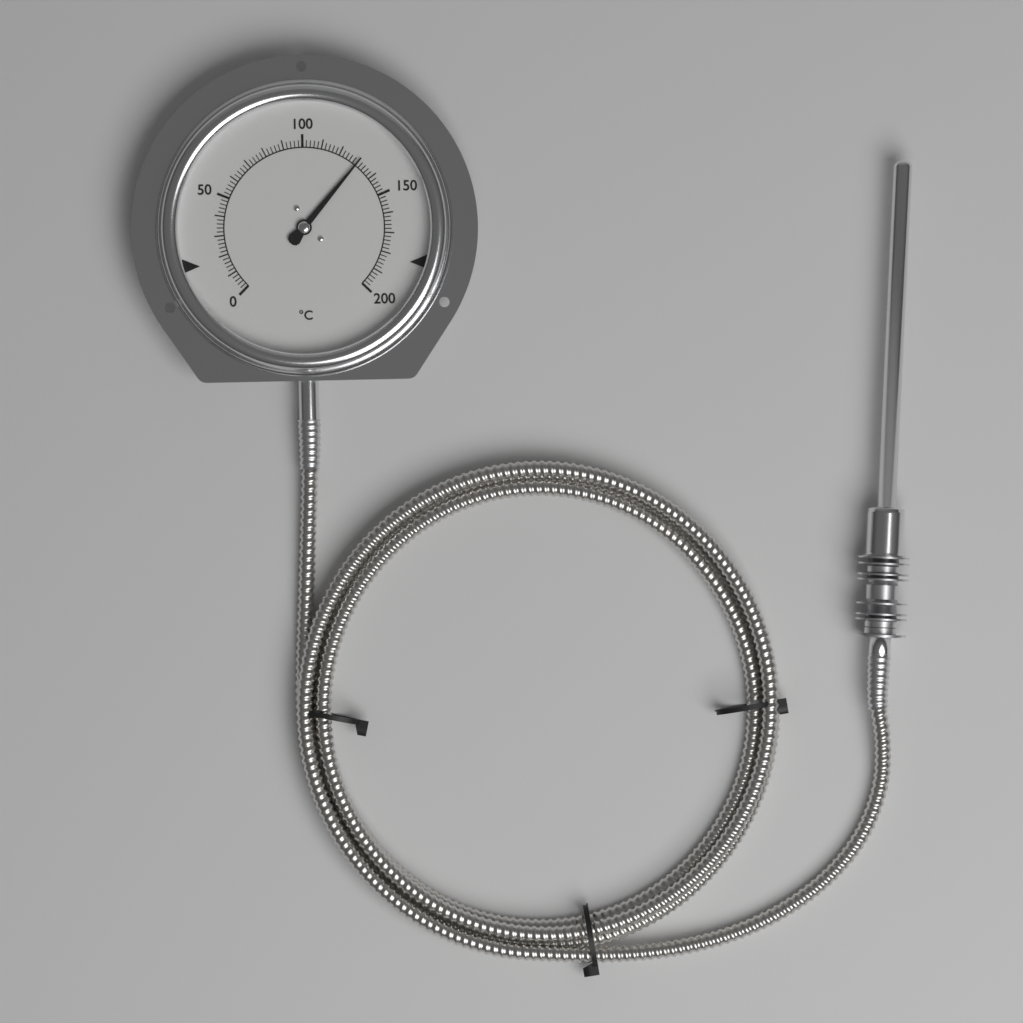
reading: 130 °C
